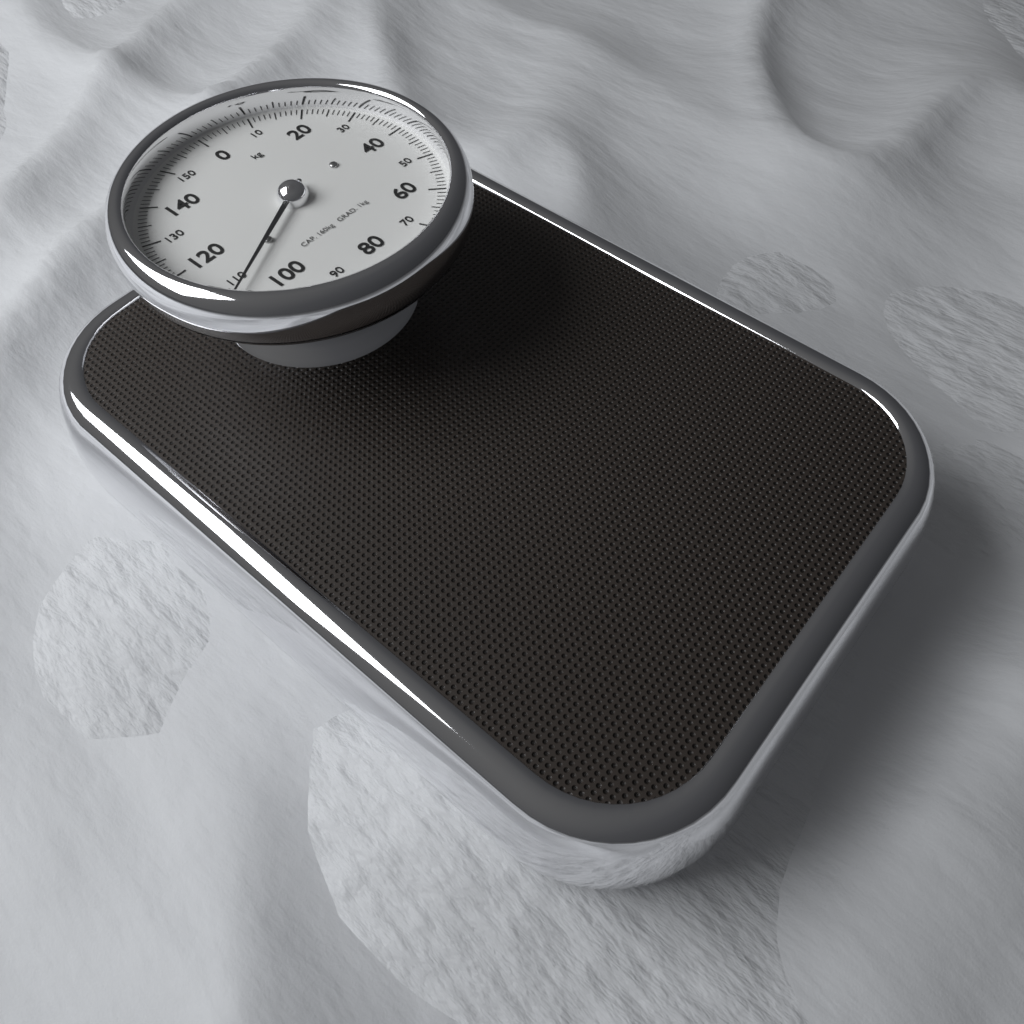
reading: 108 kg
